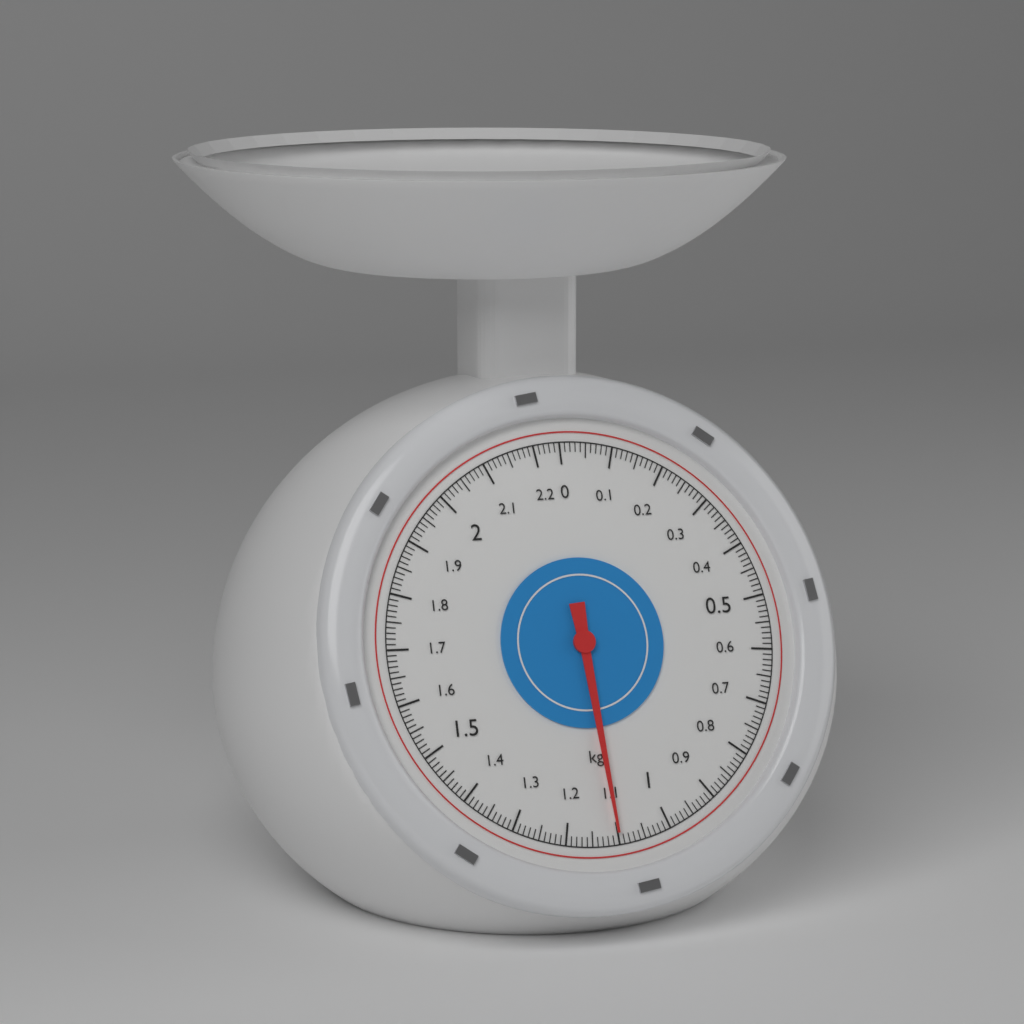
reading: 1.10 kg
